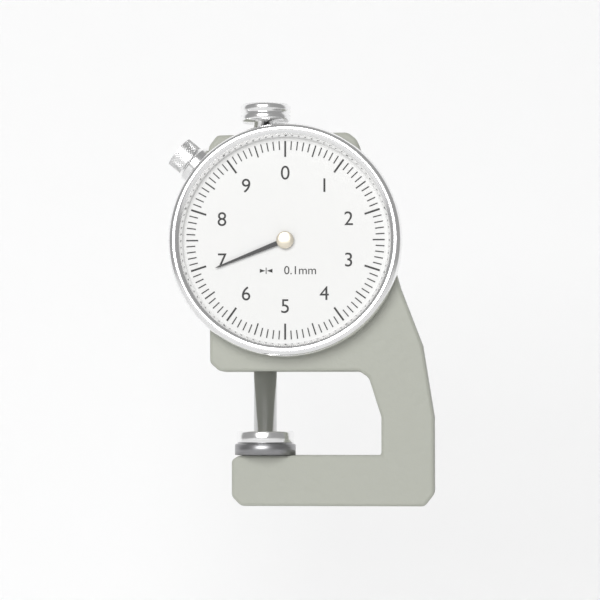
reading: 6.9 mm
